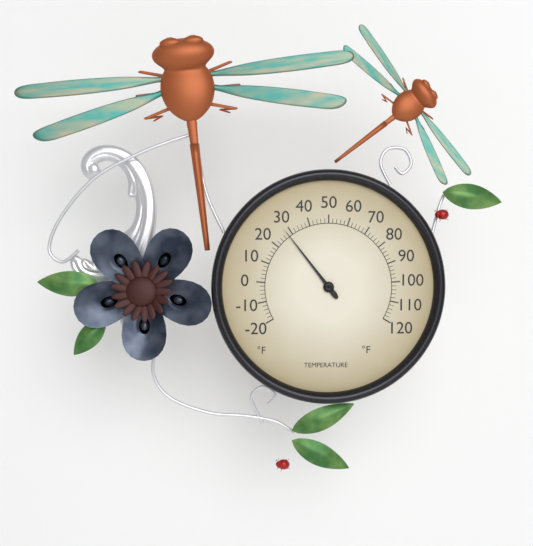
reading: 28 °F
